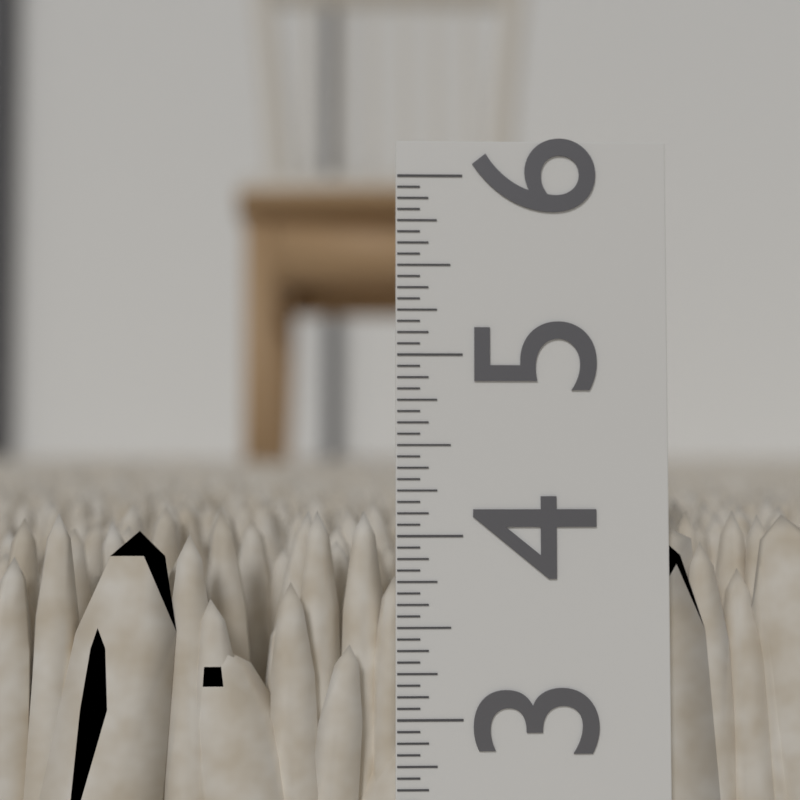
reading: 4.1250 in
